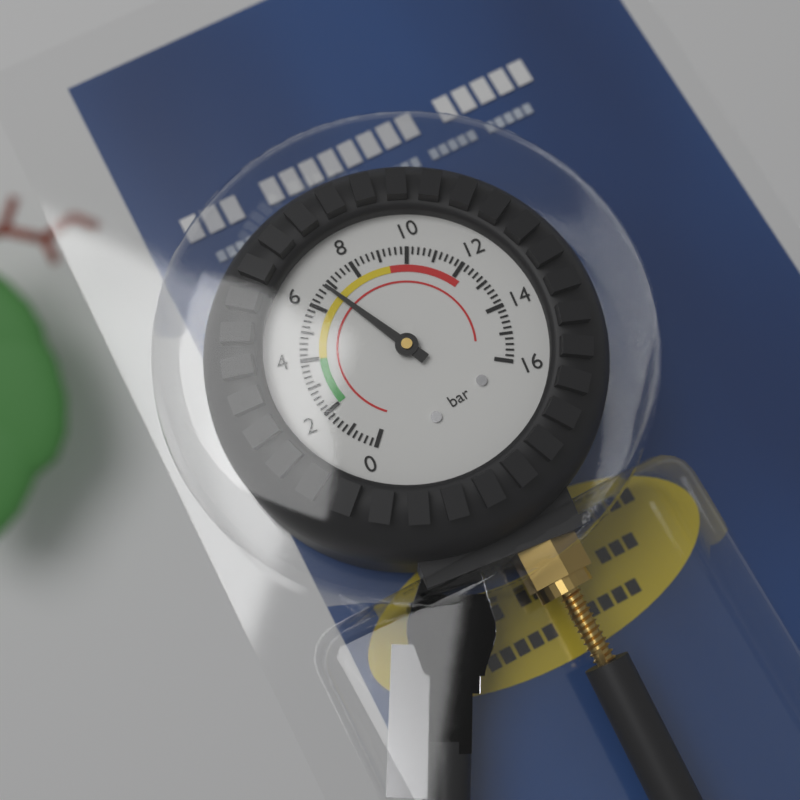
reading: 6.8 bar
